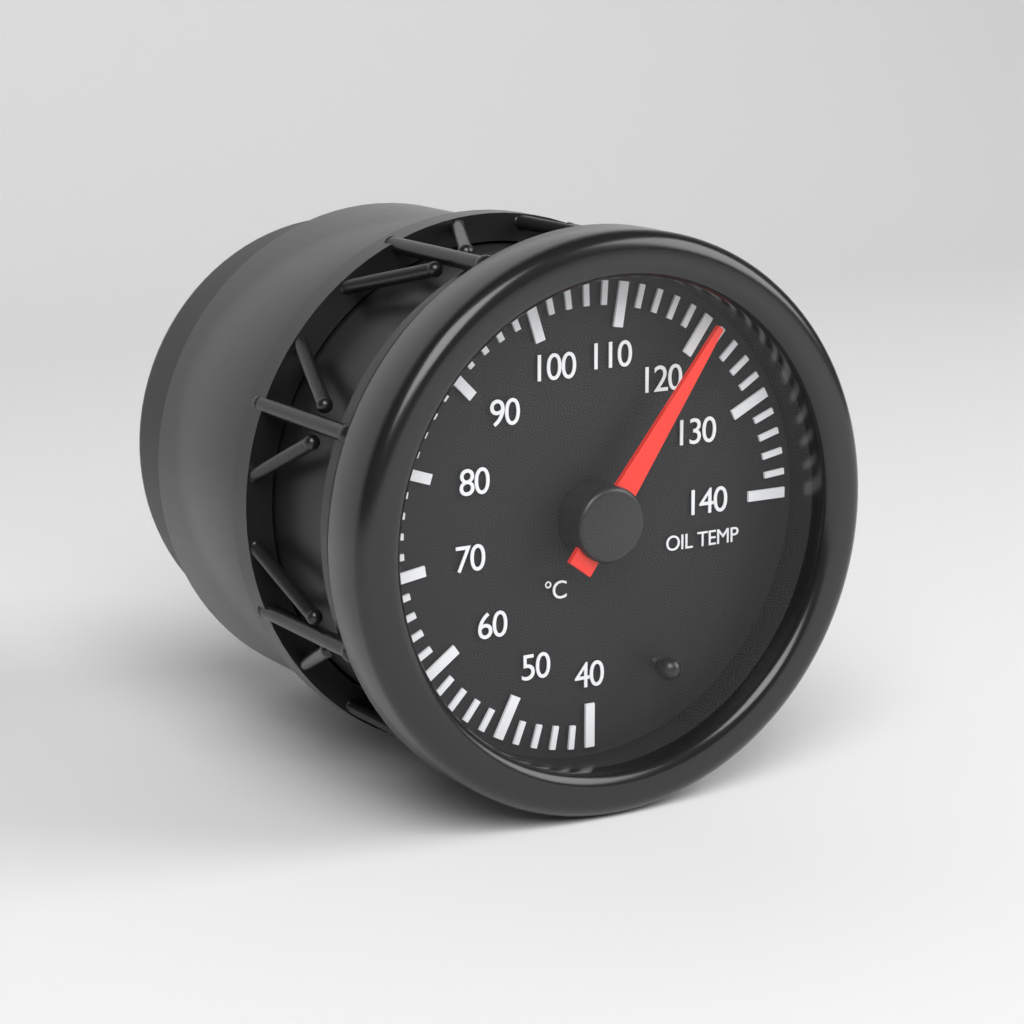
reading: 120 °C
